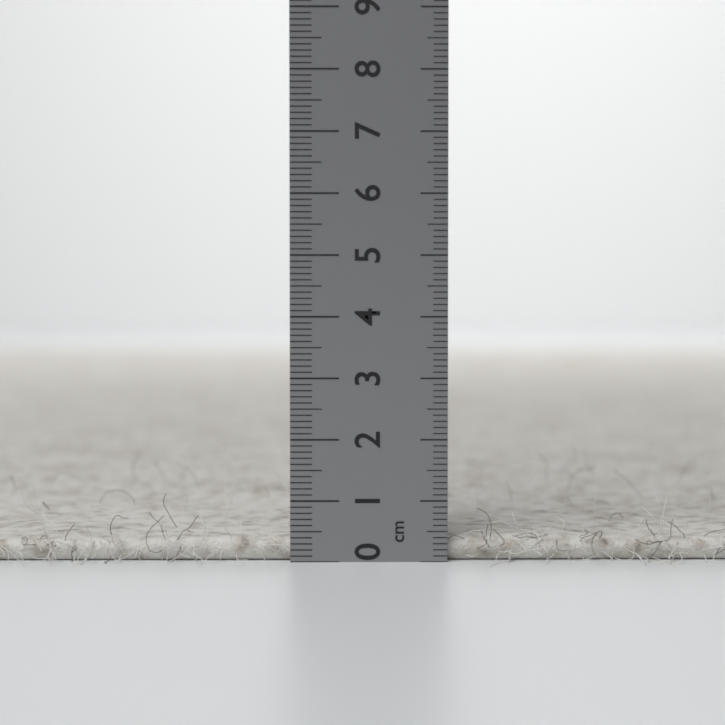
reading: 0.4 cm
